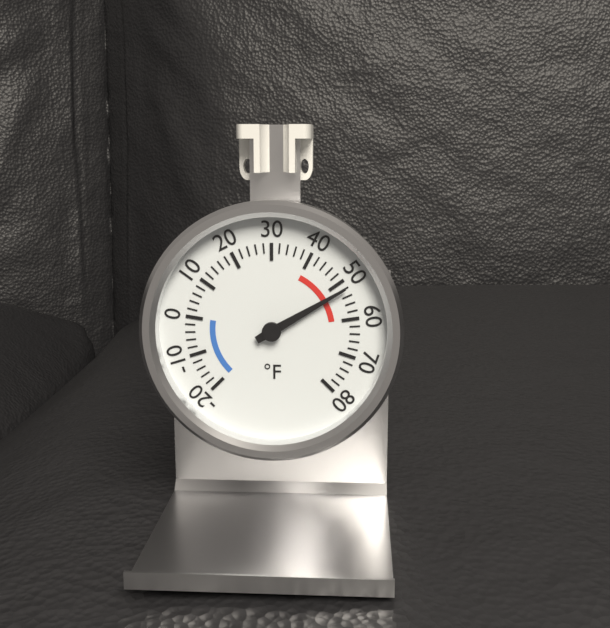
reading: 52 °F
